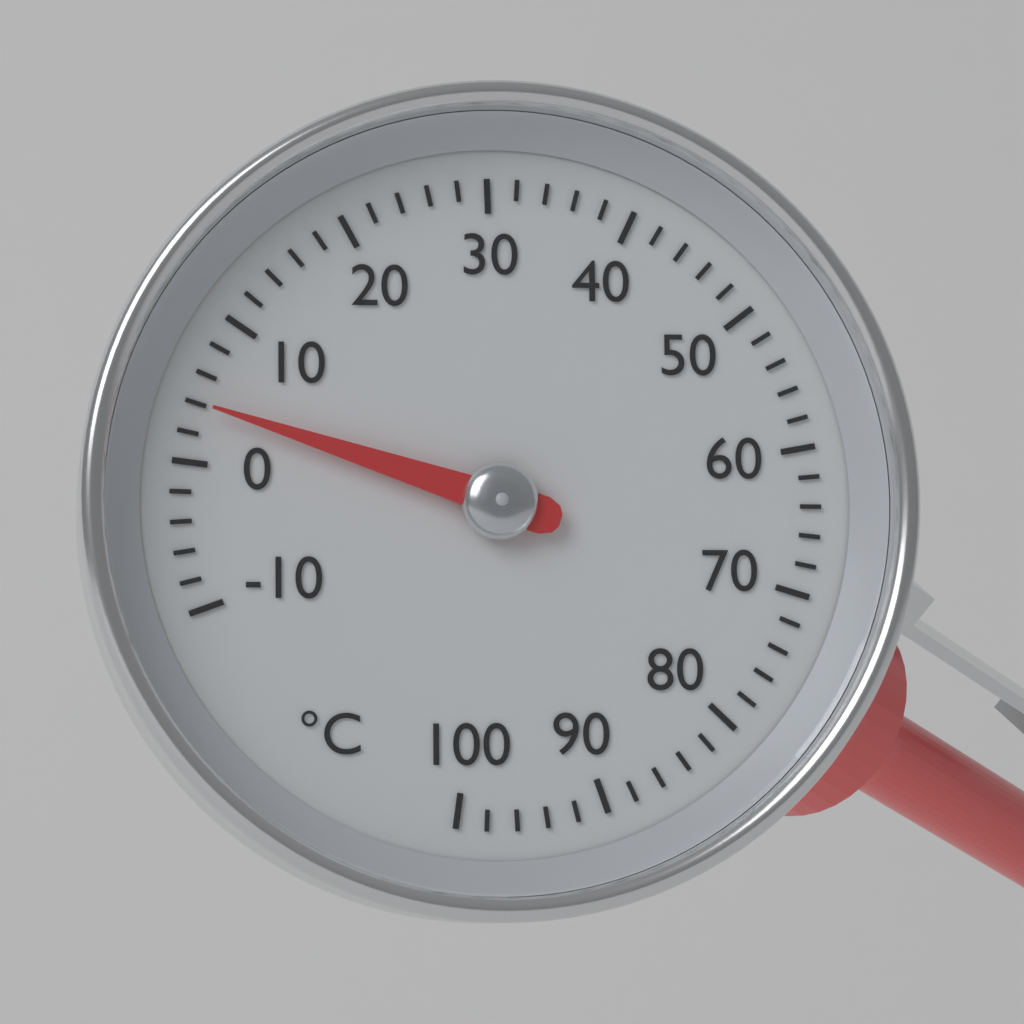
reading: 4 °C
